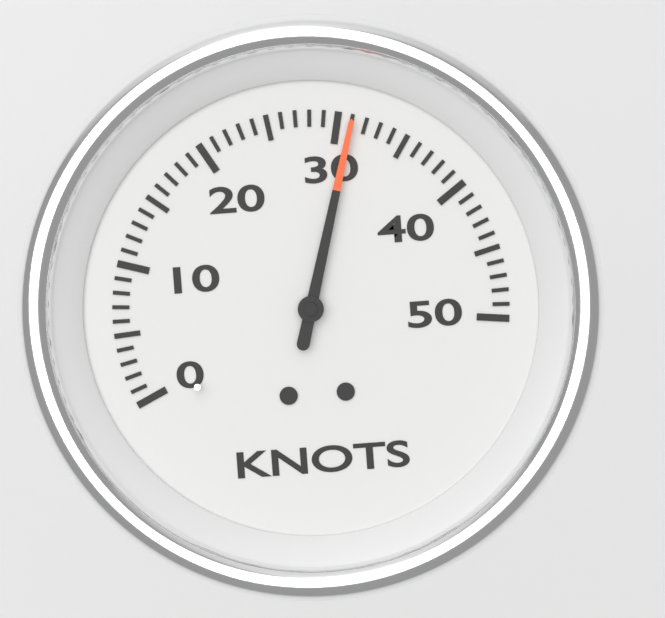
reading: 31 knots
